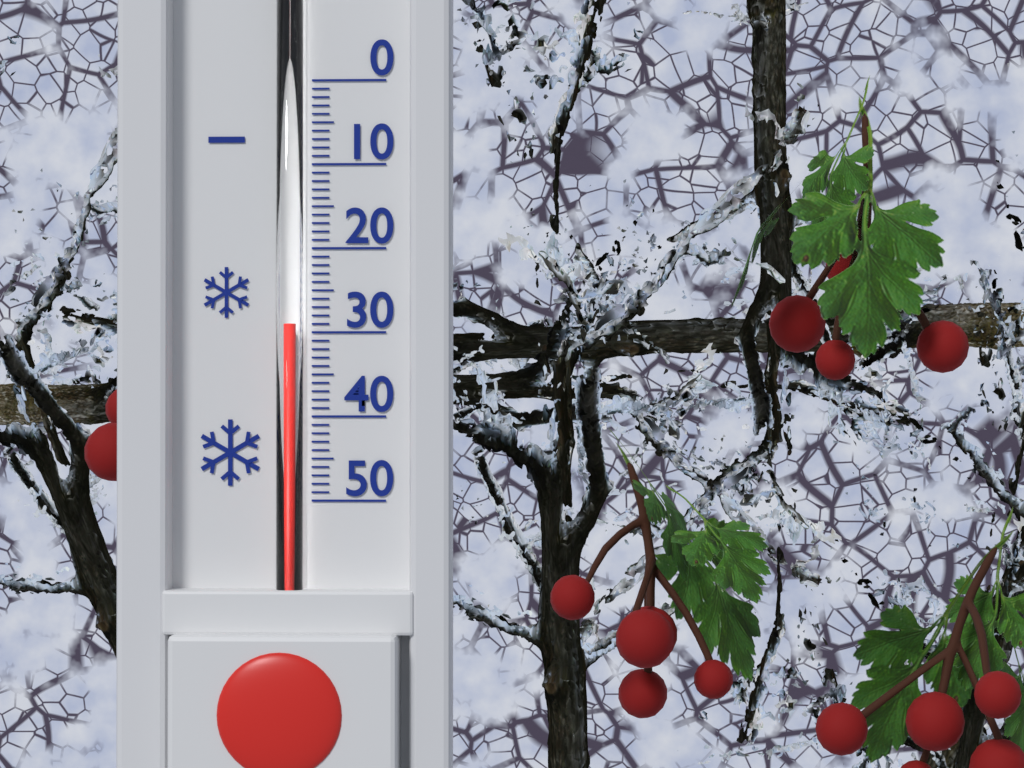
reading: 29 (no unit)
